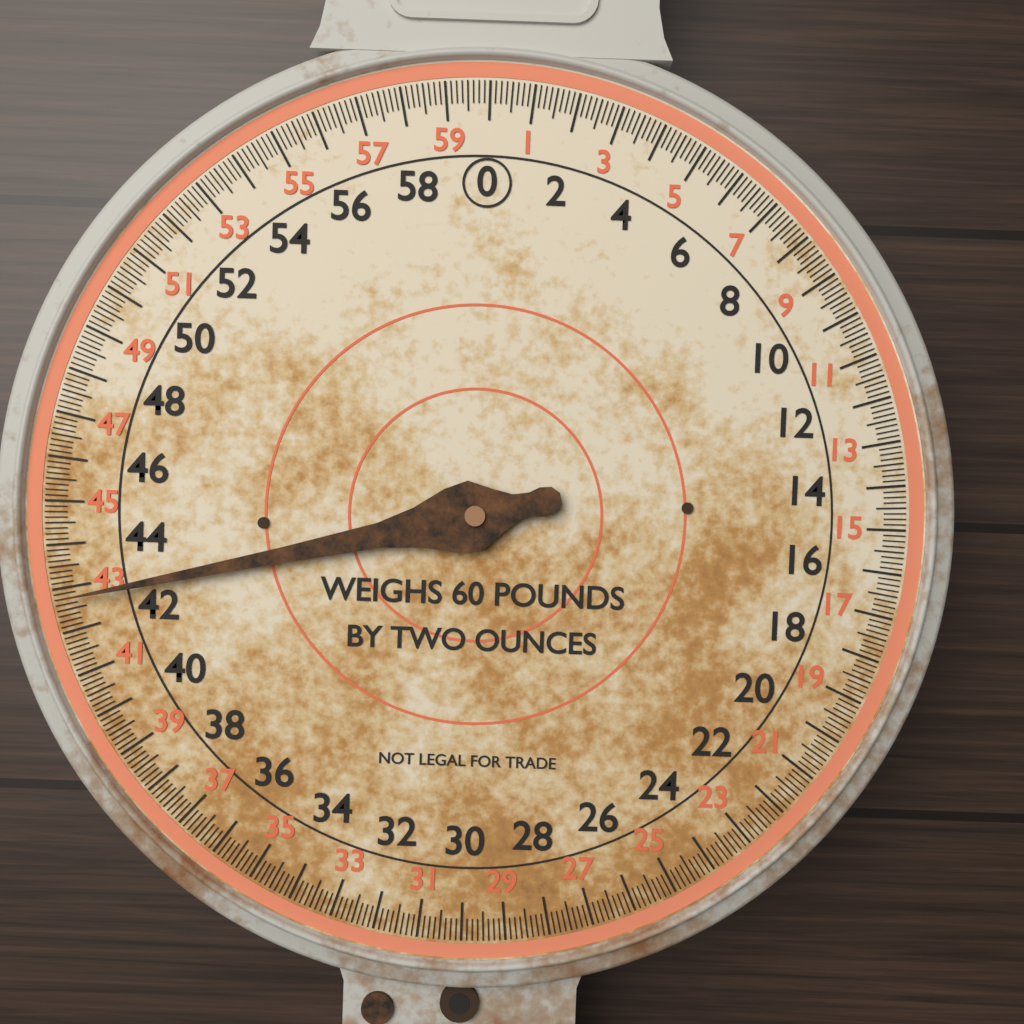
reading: 42.750 lb
